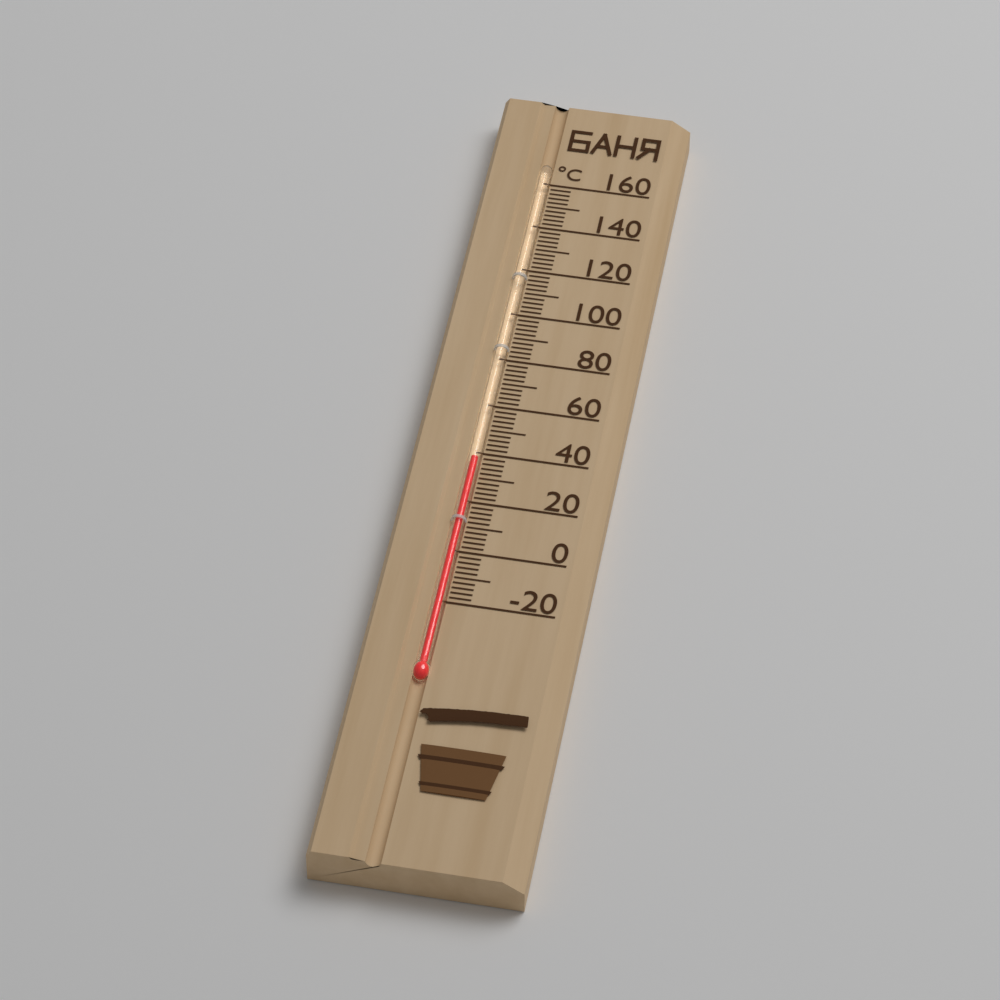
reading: 38 °C
